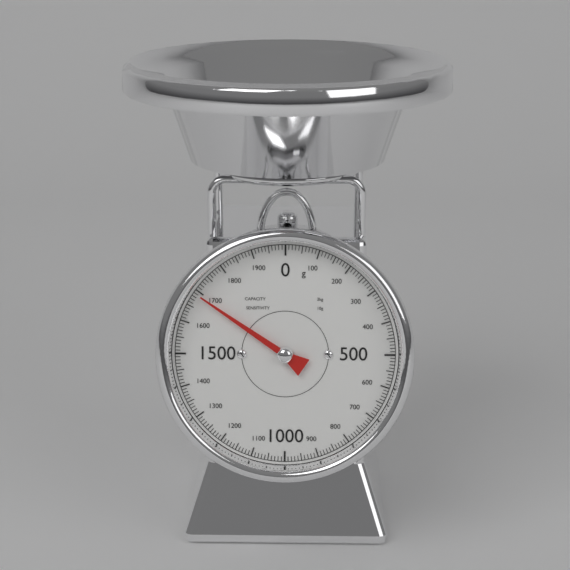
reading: 1690 g
